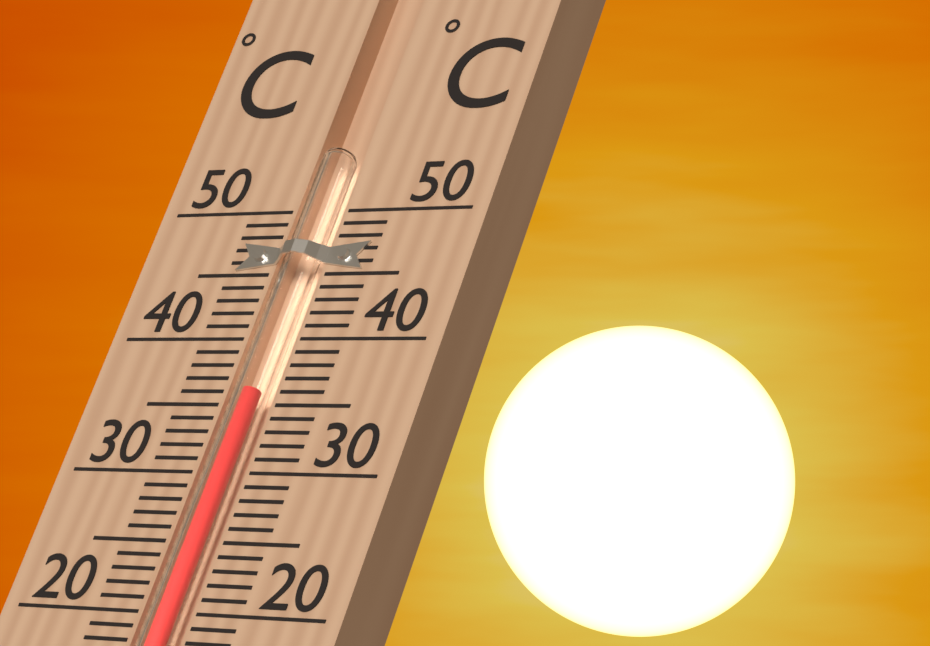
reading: 36 °C
